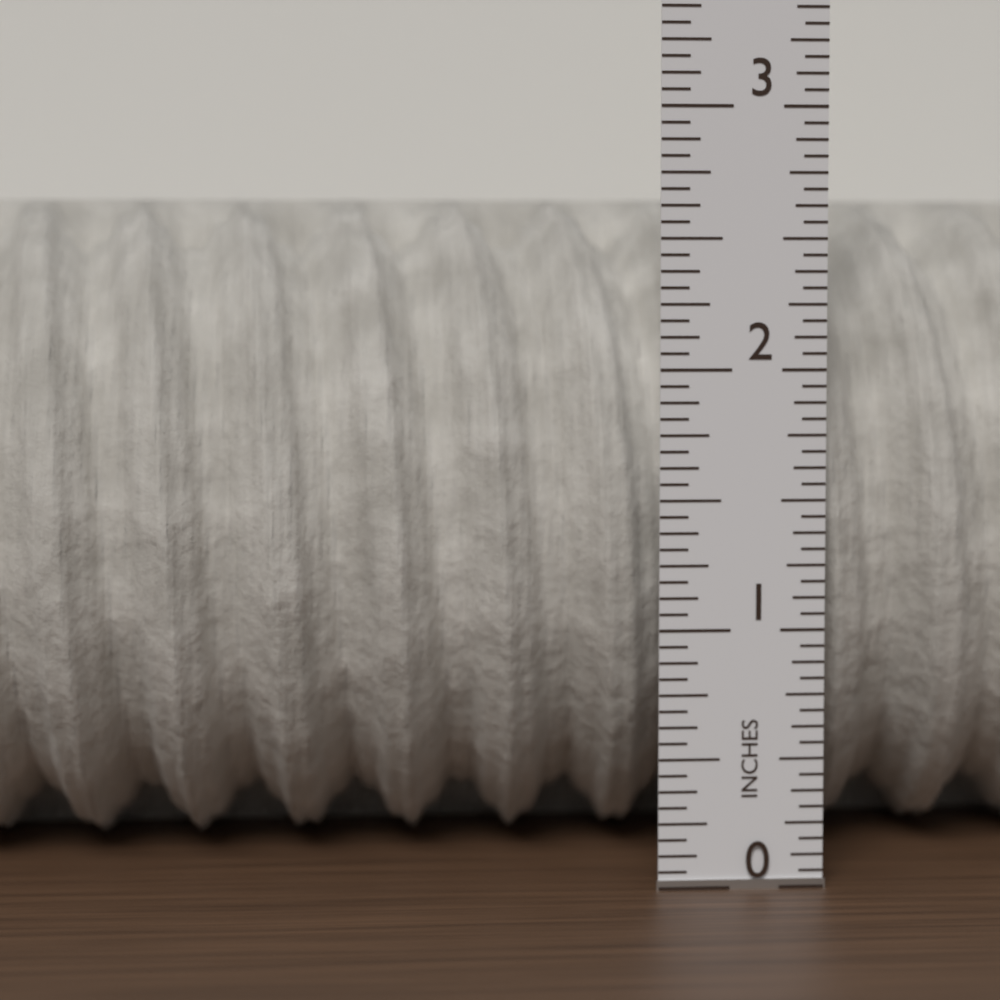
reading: 2.6875 in
